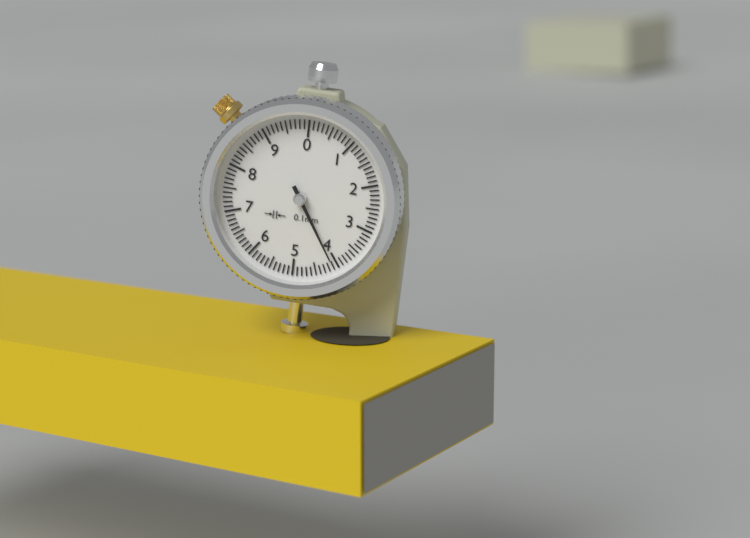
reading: 4.1 mm
